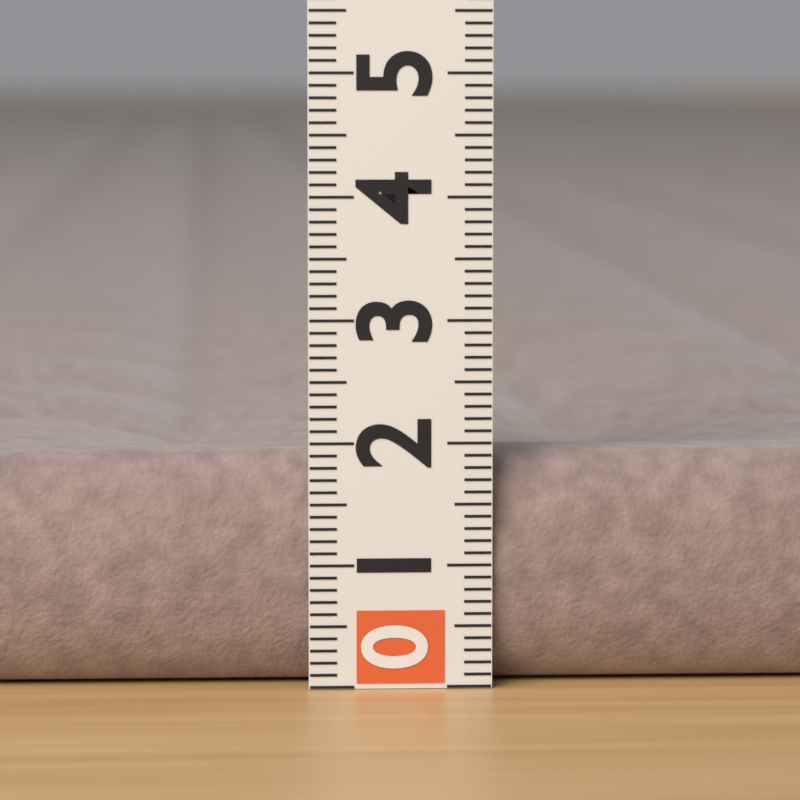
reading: 1.9 (no unit)
